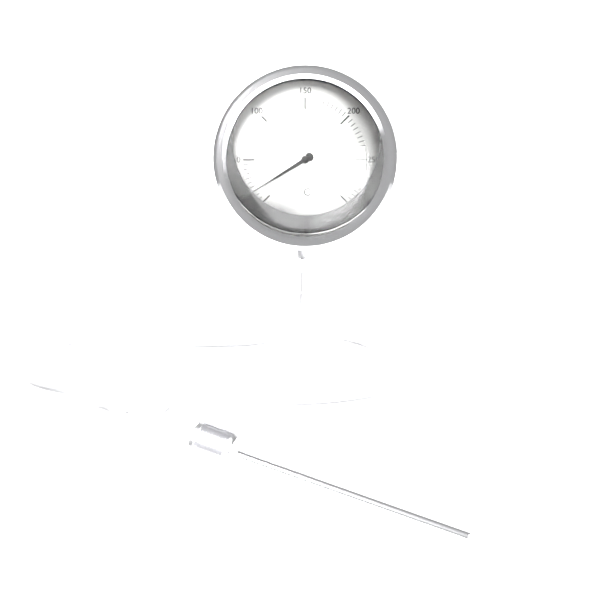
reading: 15 °C
